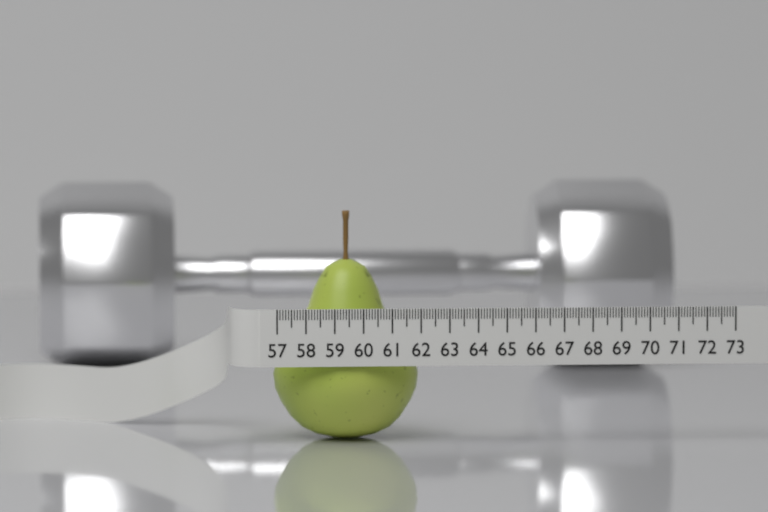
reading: 62.1 (no unit)
